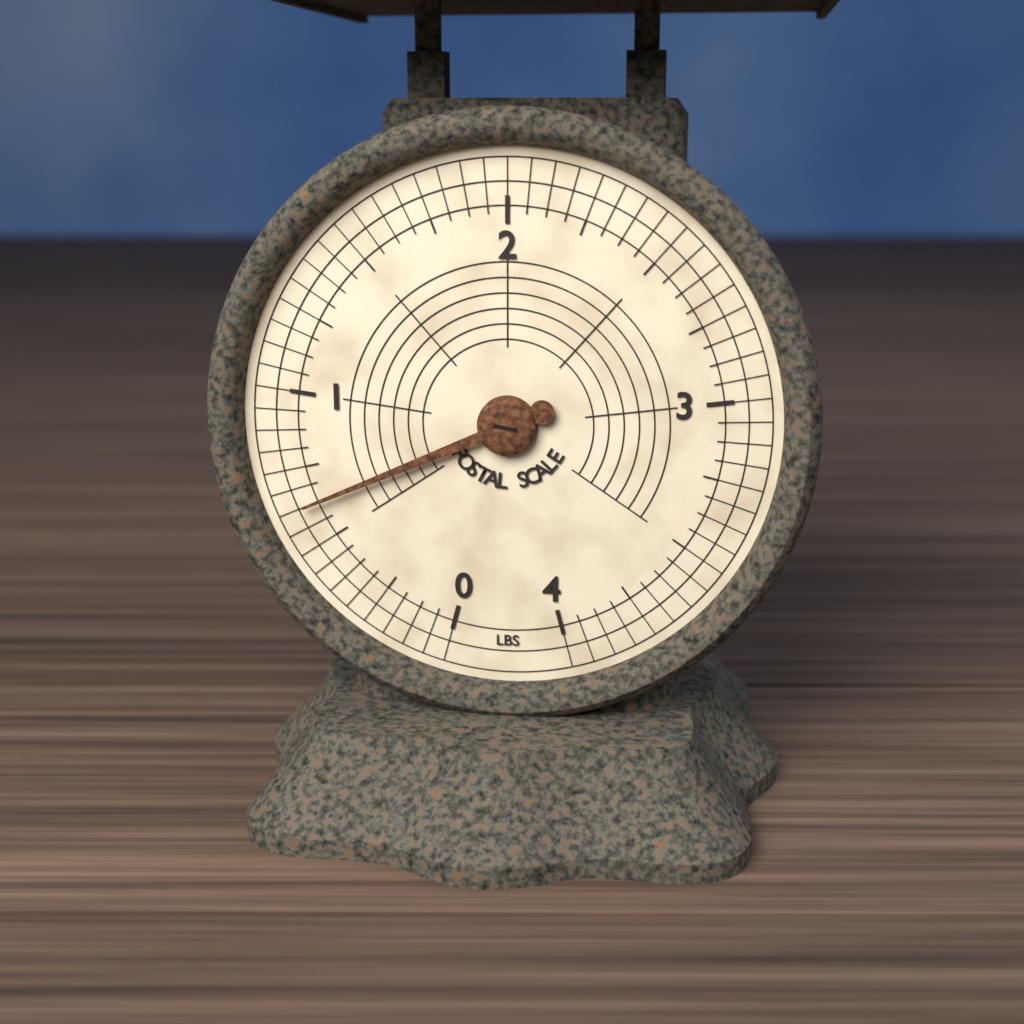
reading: 0.6250 lbs
